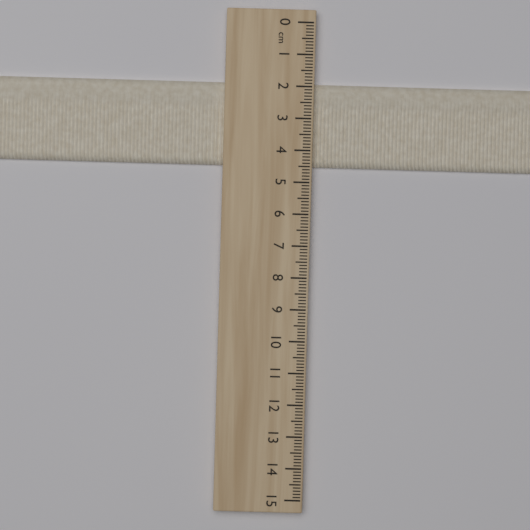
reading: 4.5 cm
